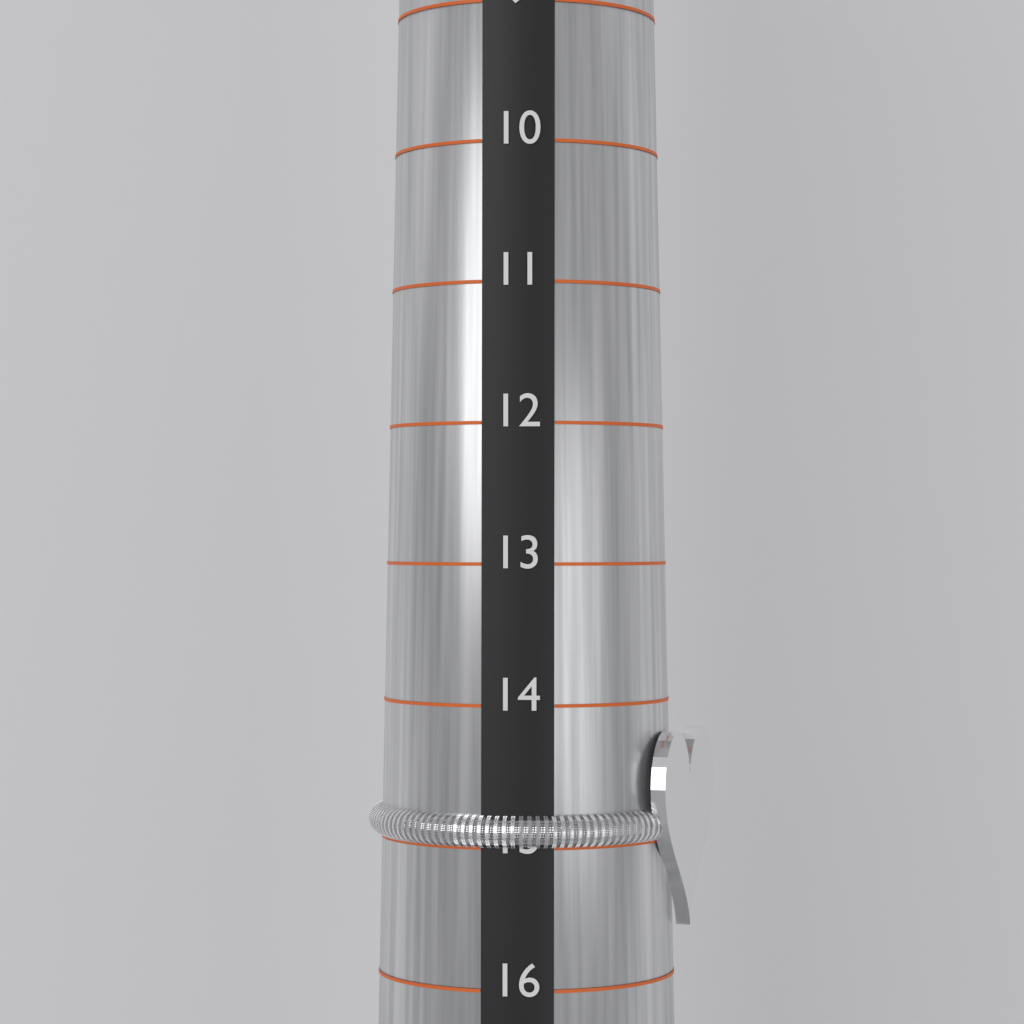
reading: 15 (no unit)
